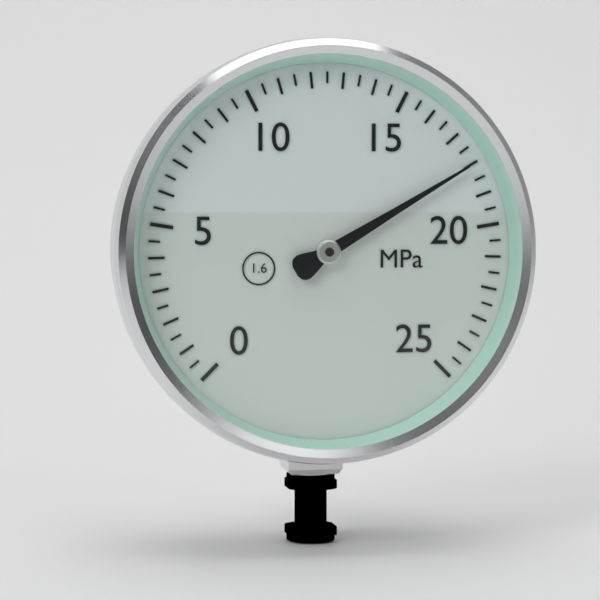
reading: 18.0 MPa
